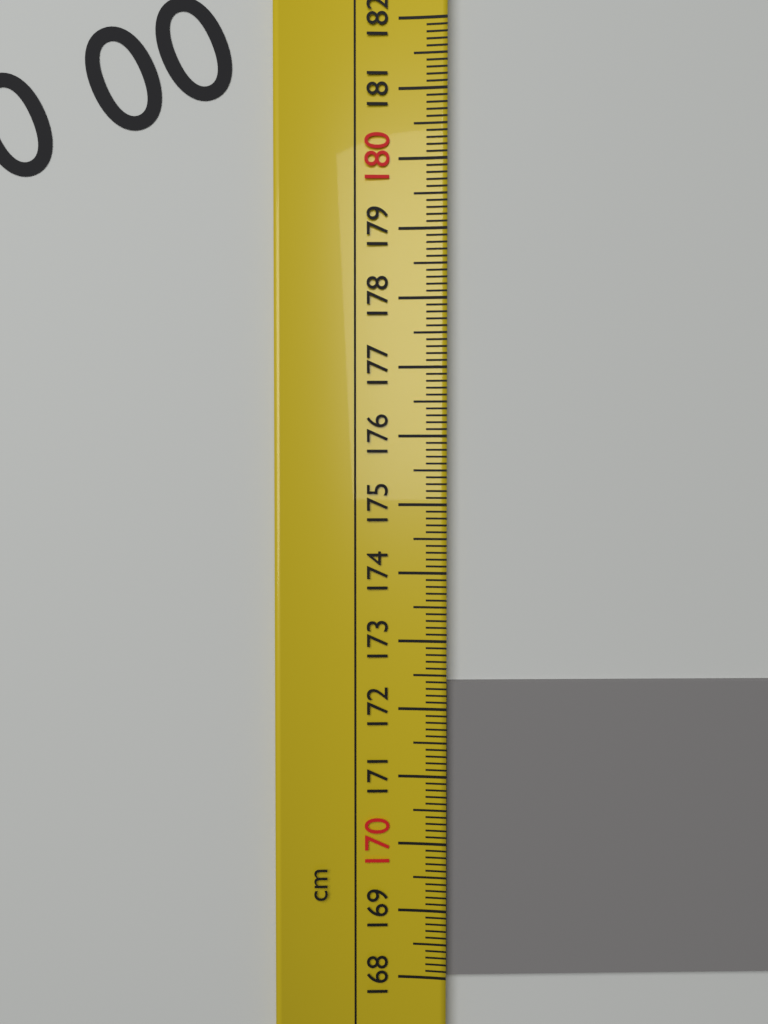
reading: 172.4 cm
